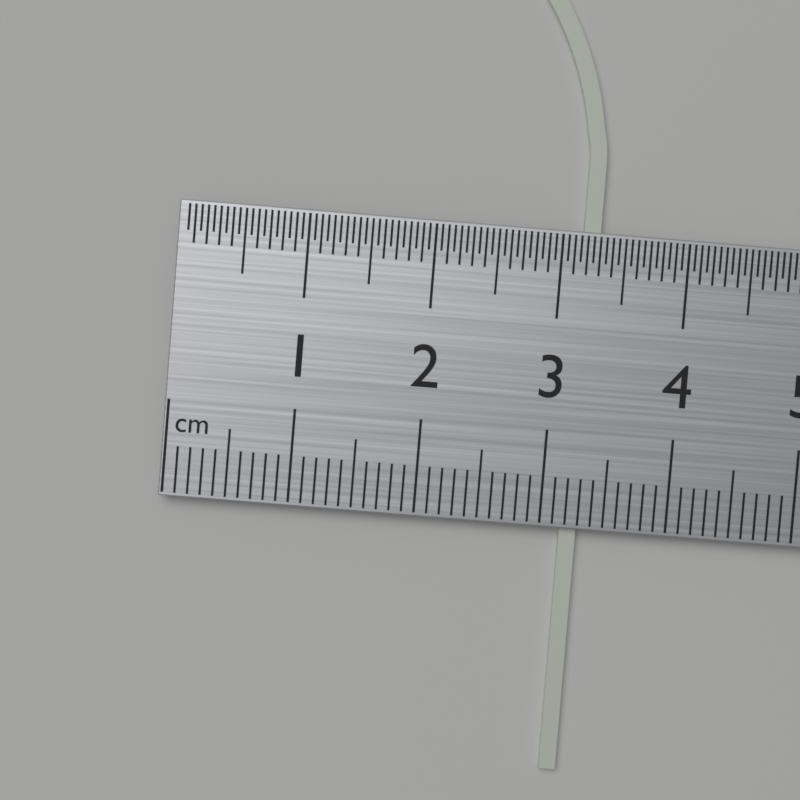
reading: 3.3 cm
